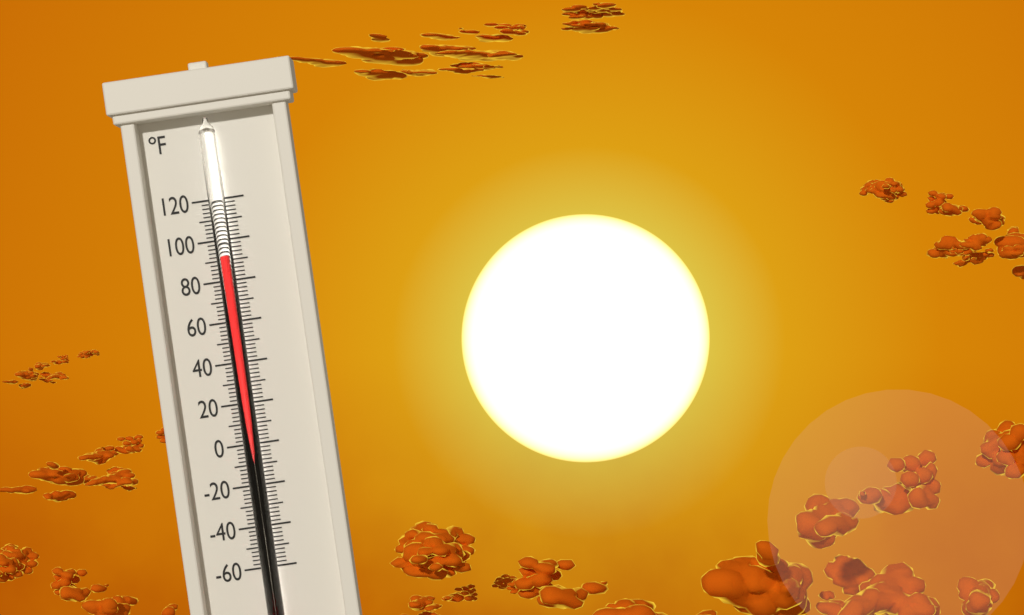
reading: 92 °F
